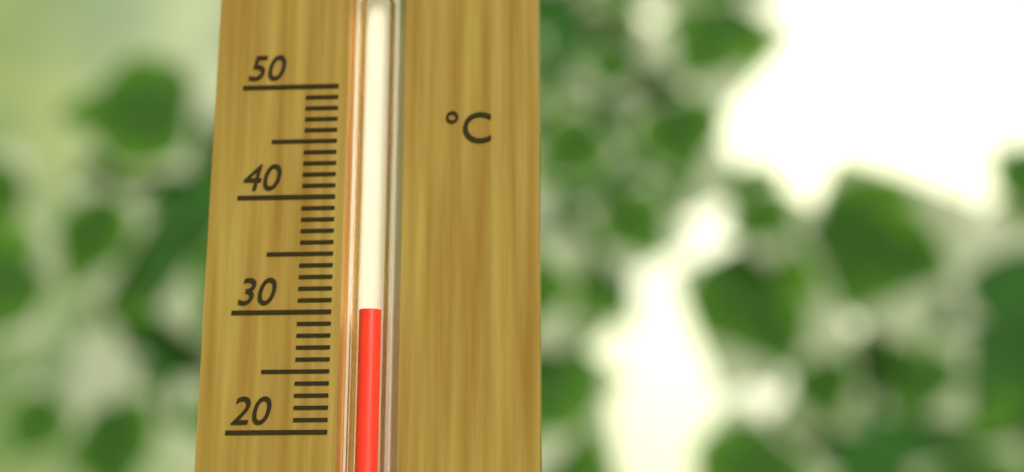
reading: 30 °C
